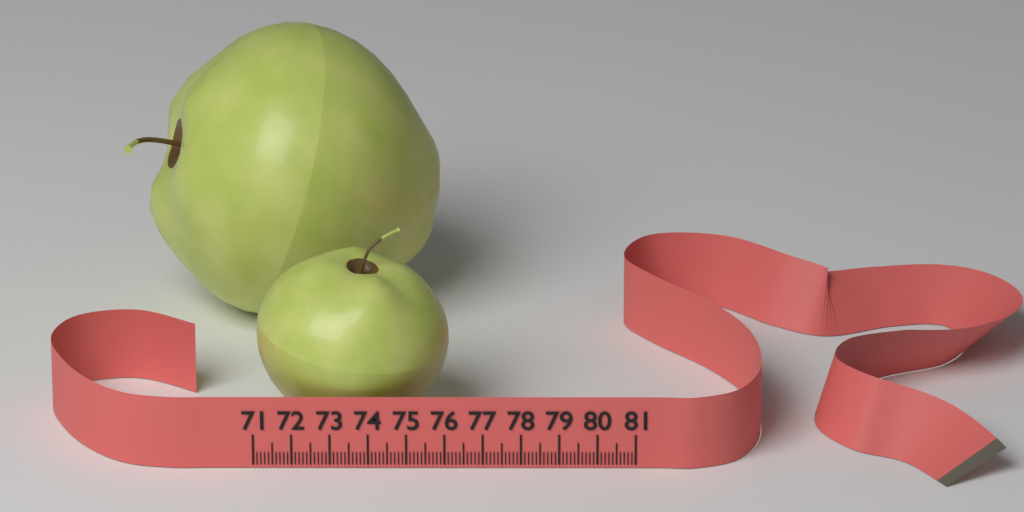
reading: 76.1 (no unit)
